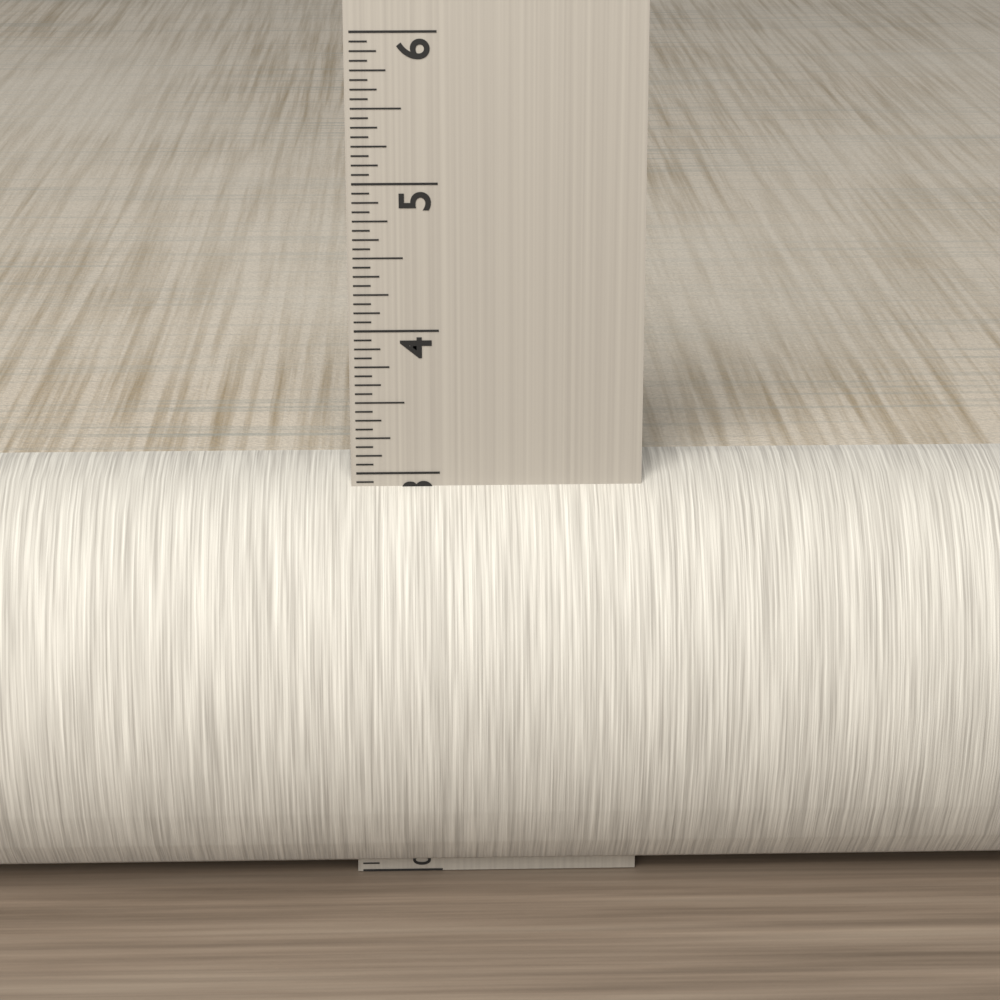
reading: 3.0000 in
